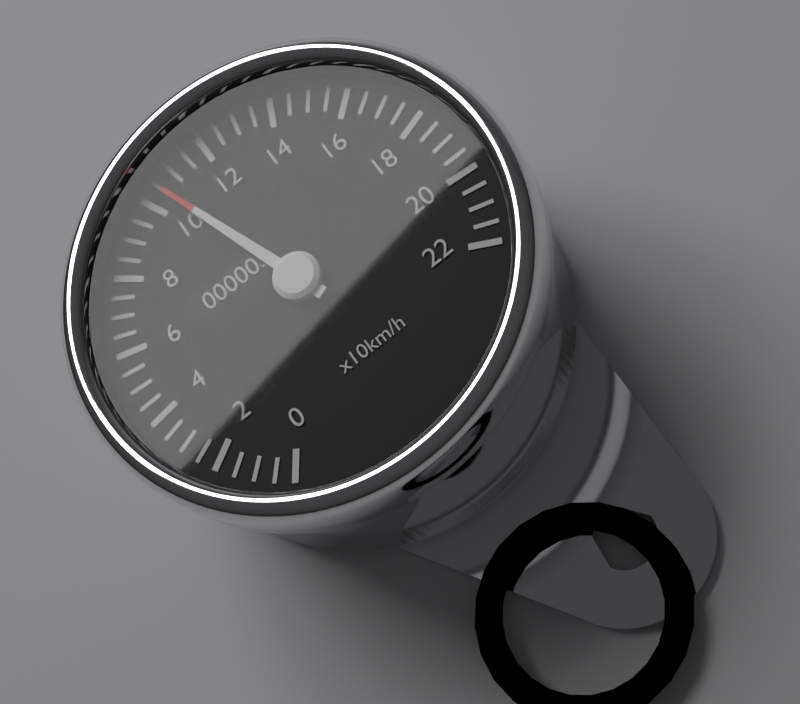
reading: 105 km/h
